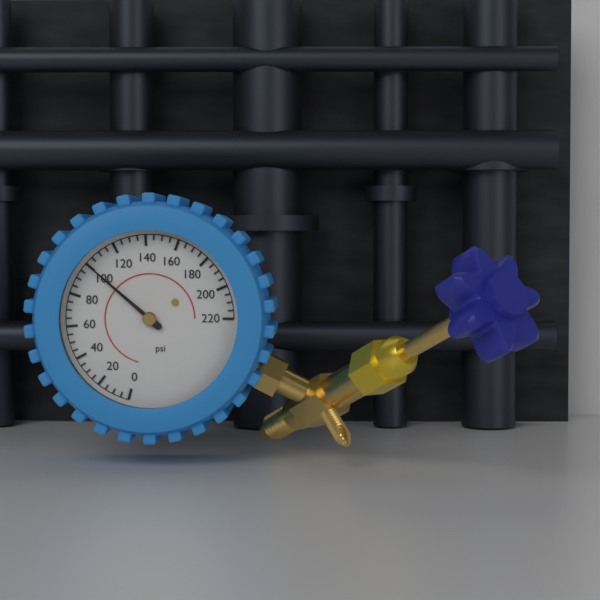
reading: 100 psi
